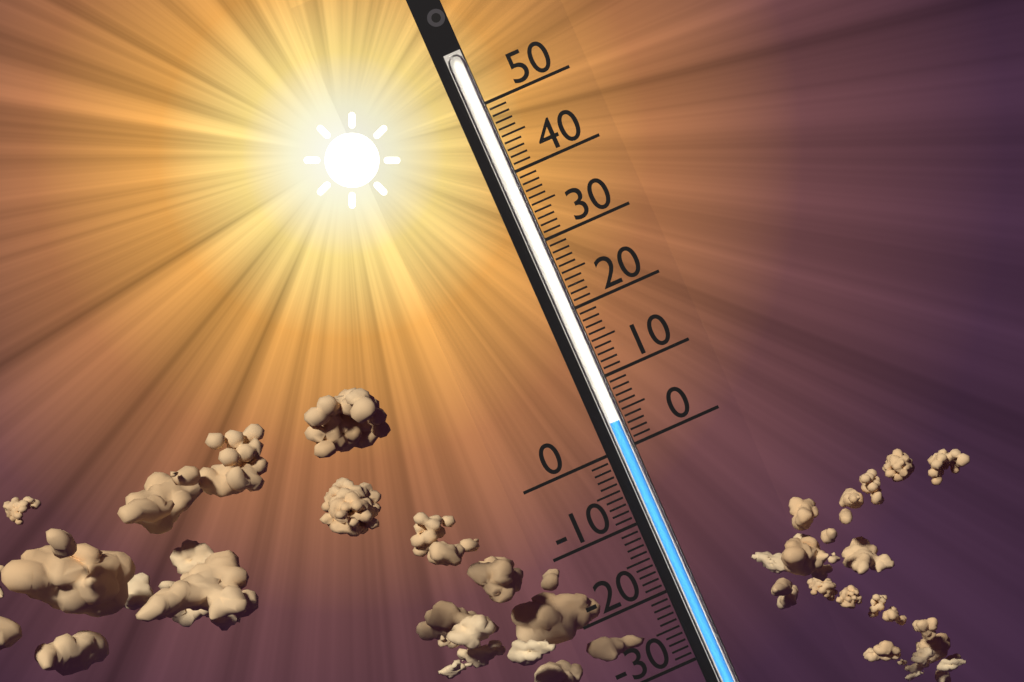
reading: 4 (no unit)
